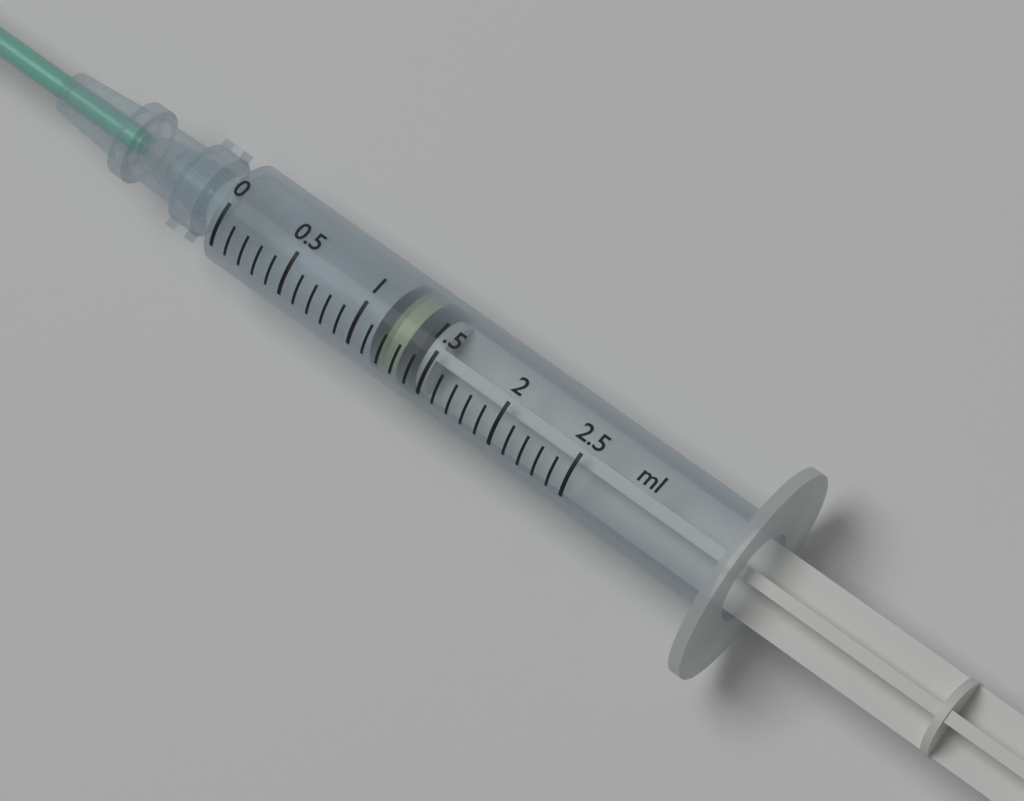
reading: 1.1 ml
